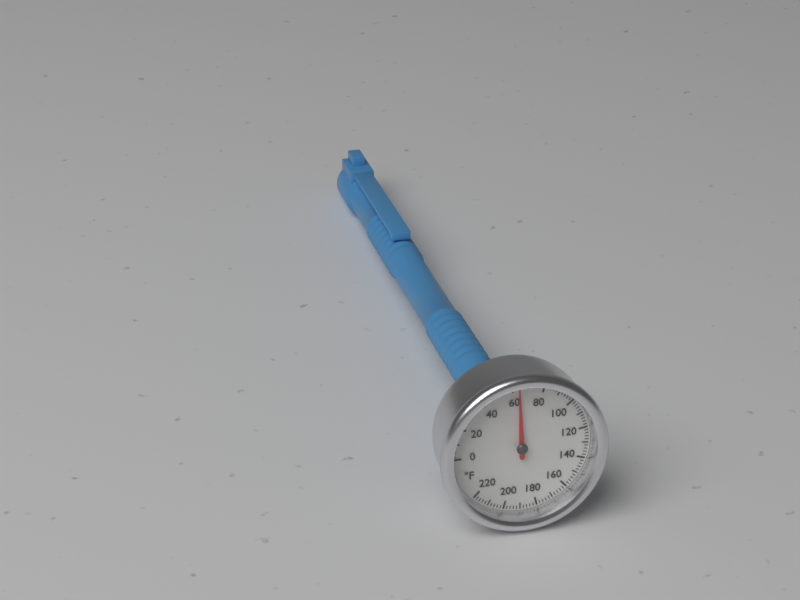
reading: 64 °F
